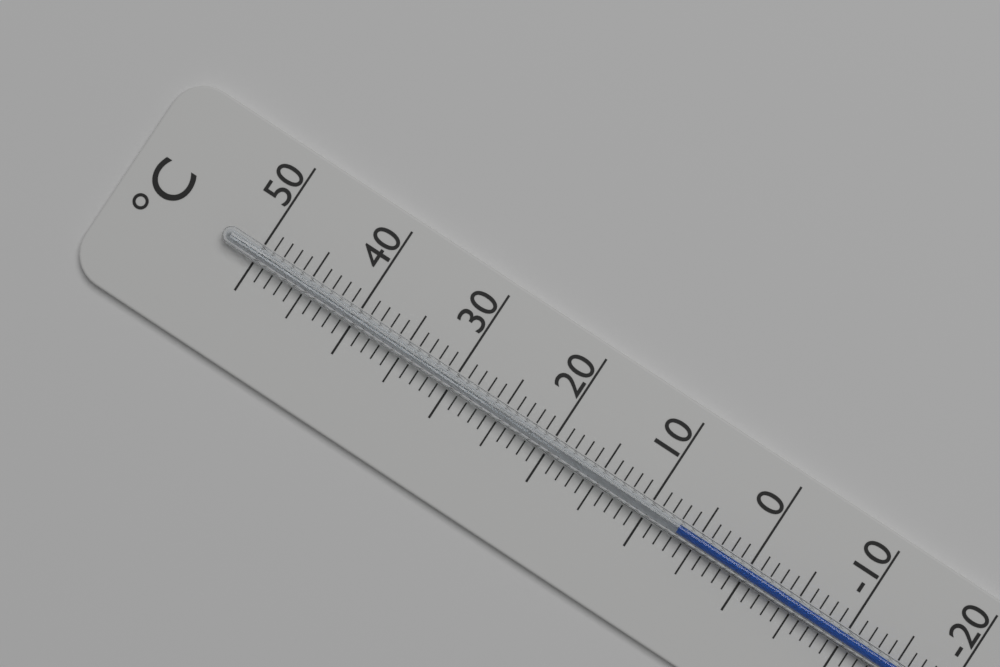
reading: 7 °C
